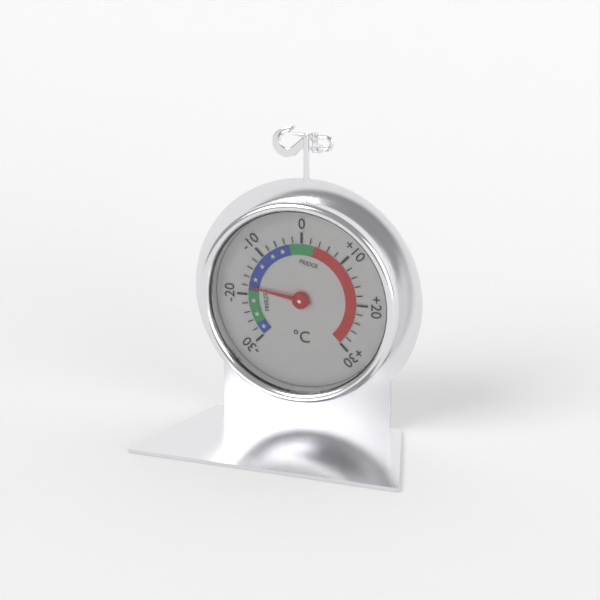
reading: -18 °C
